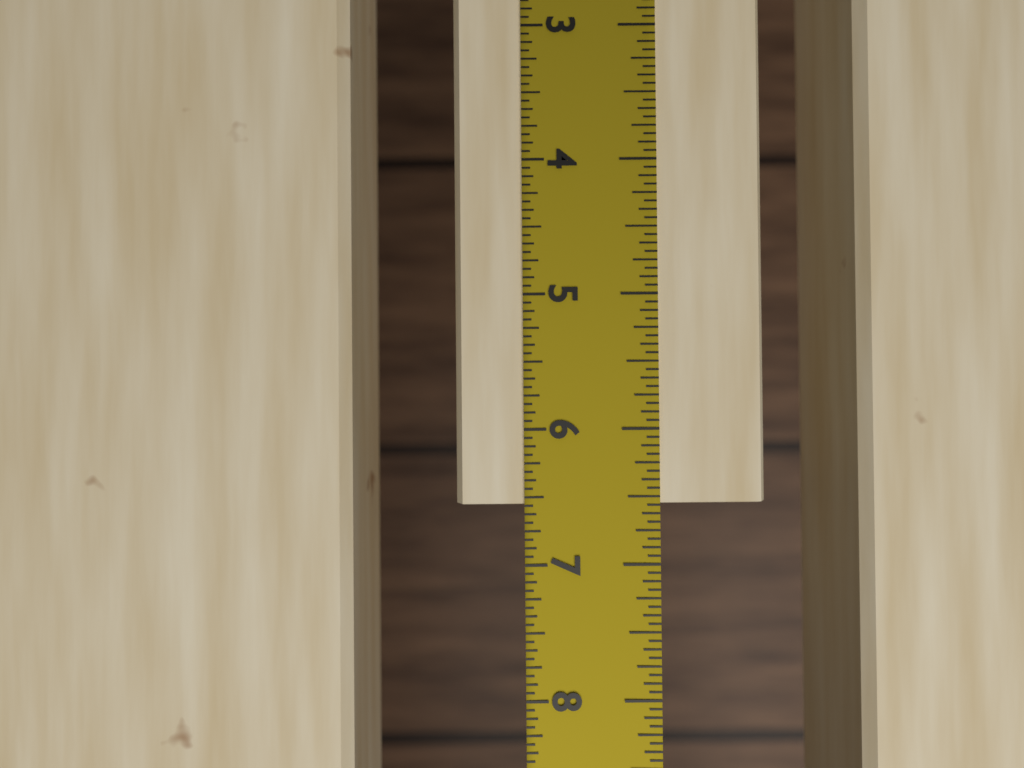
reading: 6.5625 in
